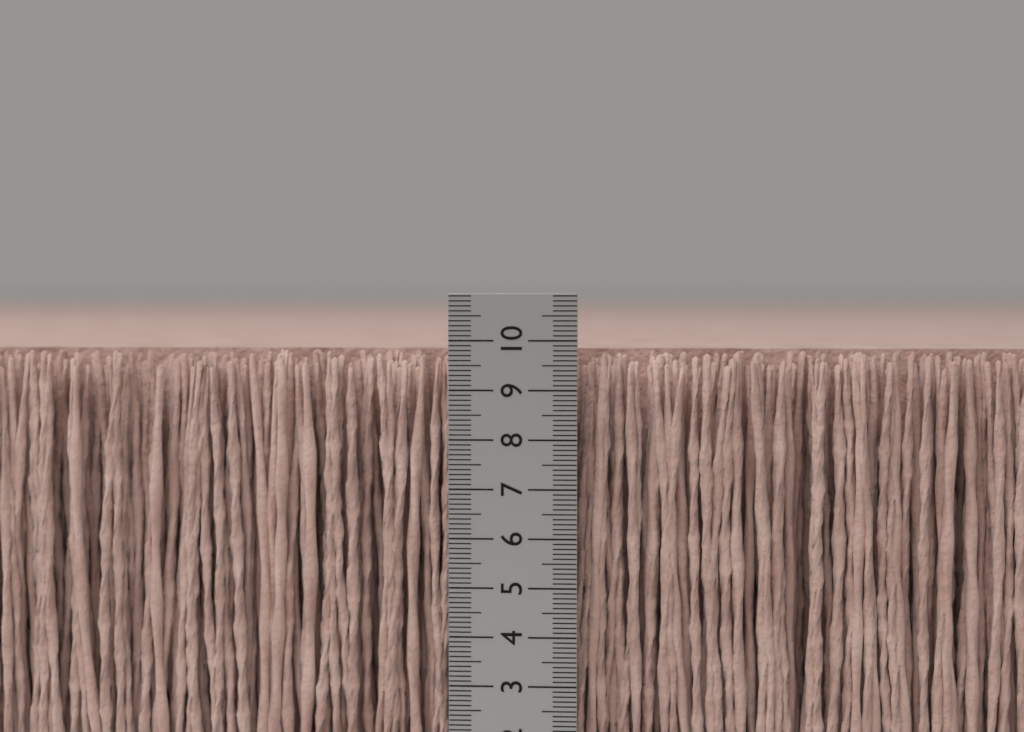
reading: 9.8 cm
